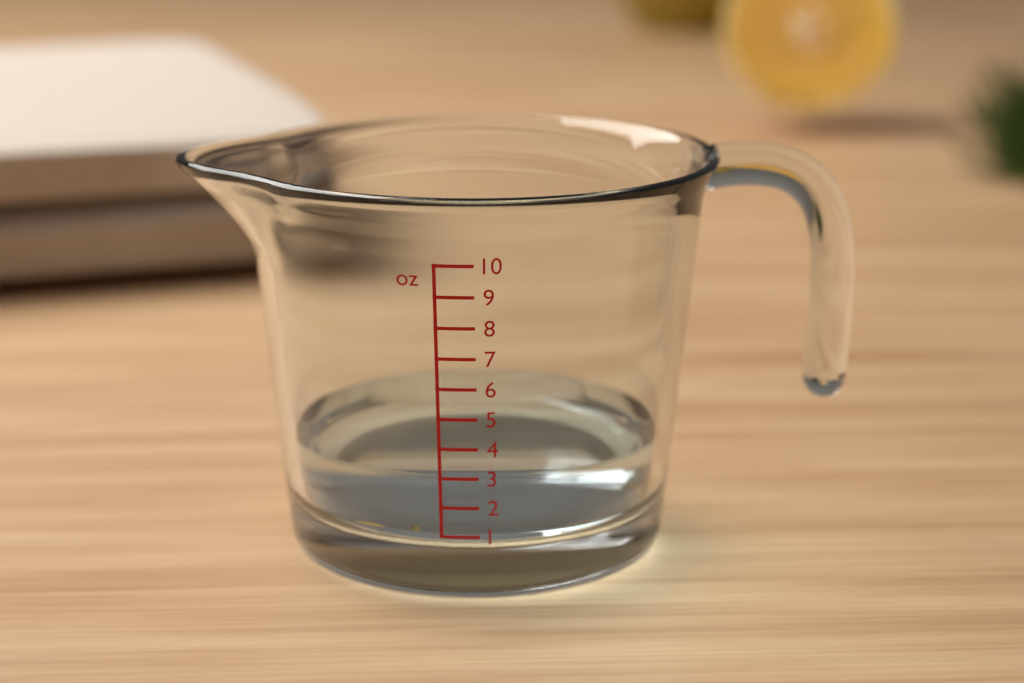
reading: 3 oz
